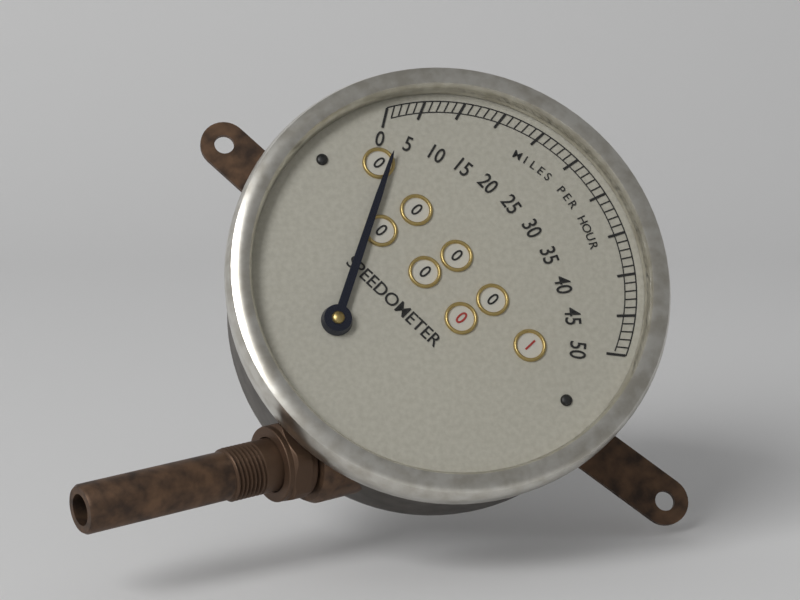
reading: 3 mph
